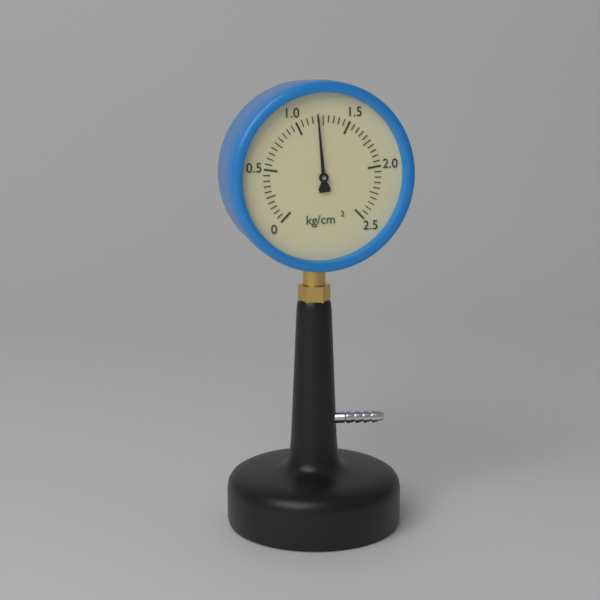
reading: 1.20 kg/cm²
